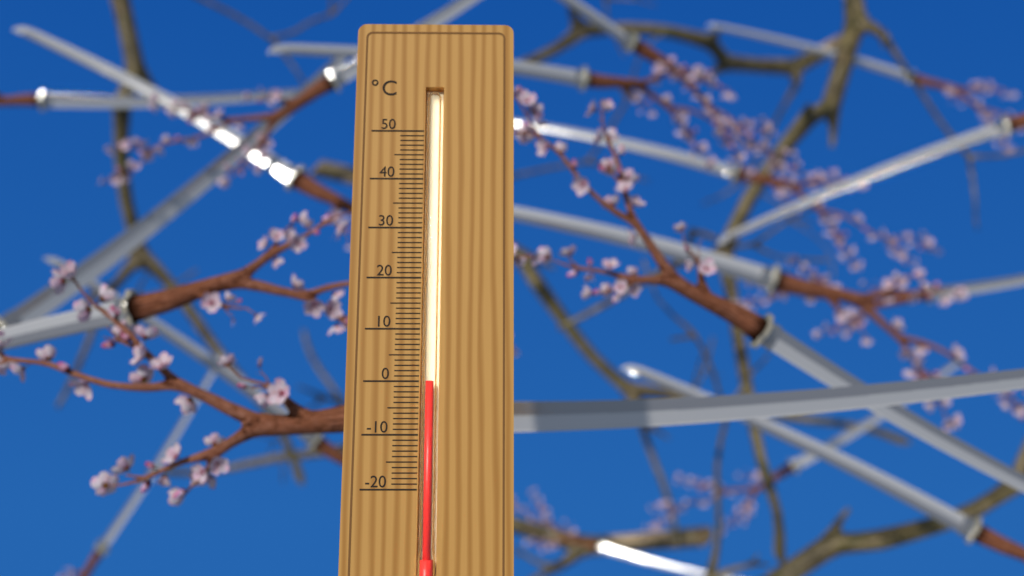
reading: 0 °C
